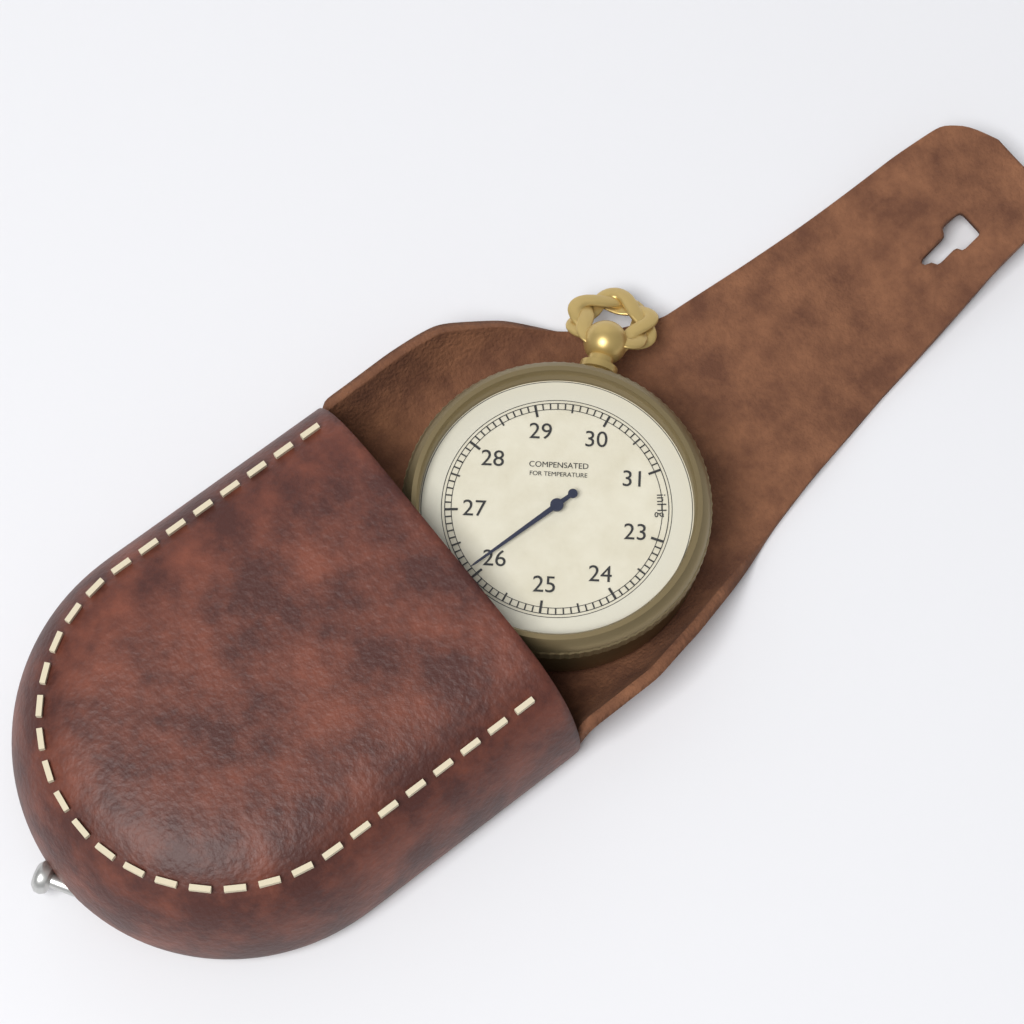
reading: 26.1 inHg
